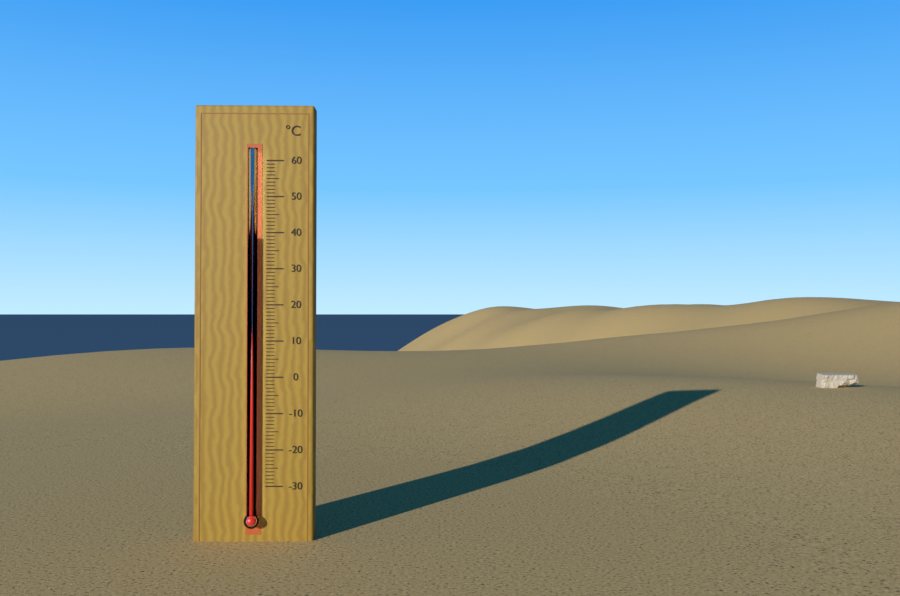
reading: 39 °C
